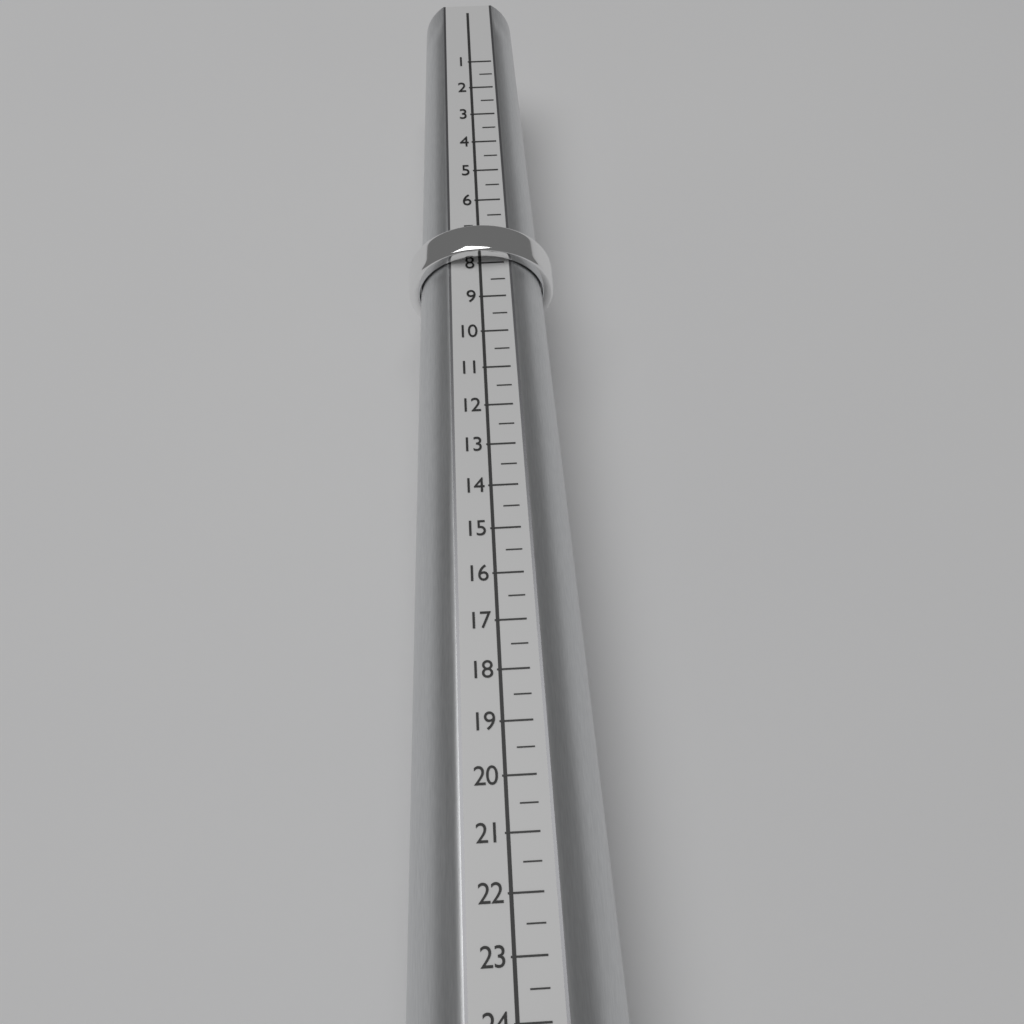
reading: 8.0 (no unit)
